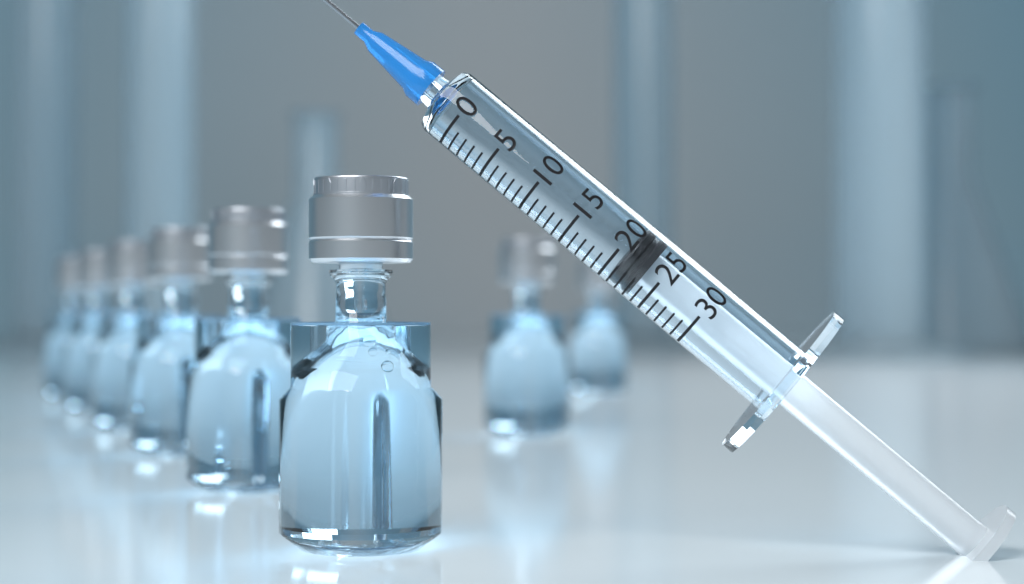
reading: 21 (no unit)
